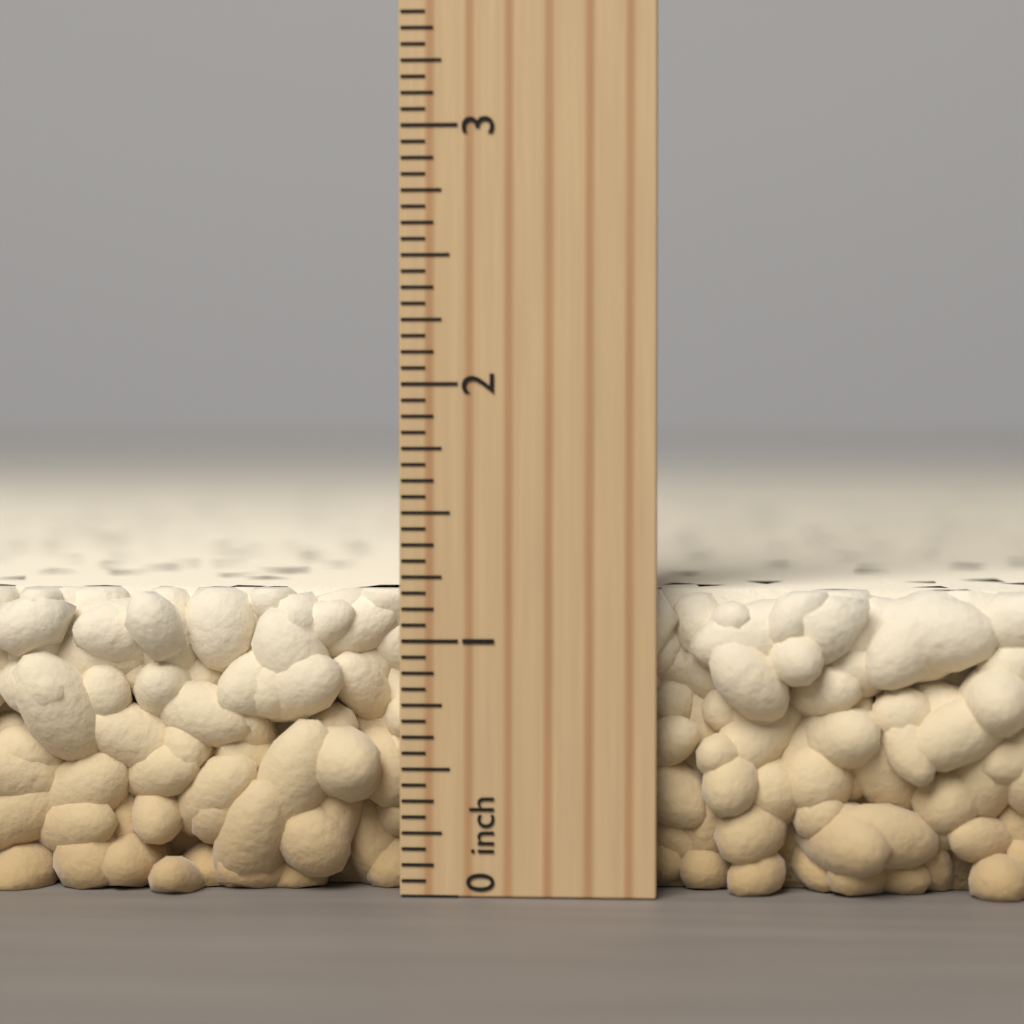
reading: 1.1875 inch
